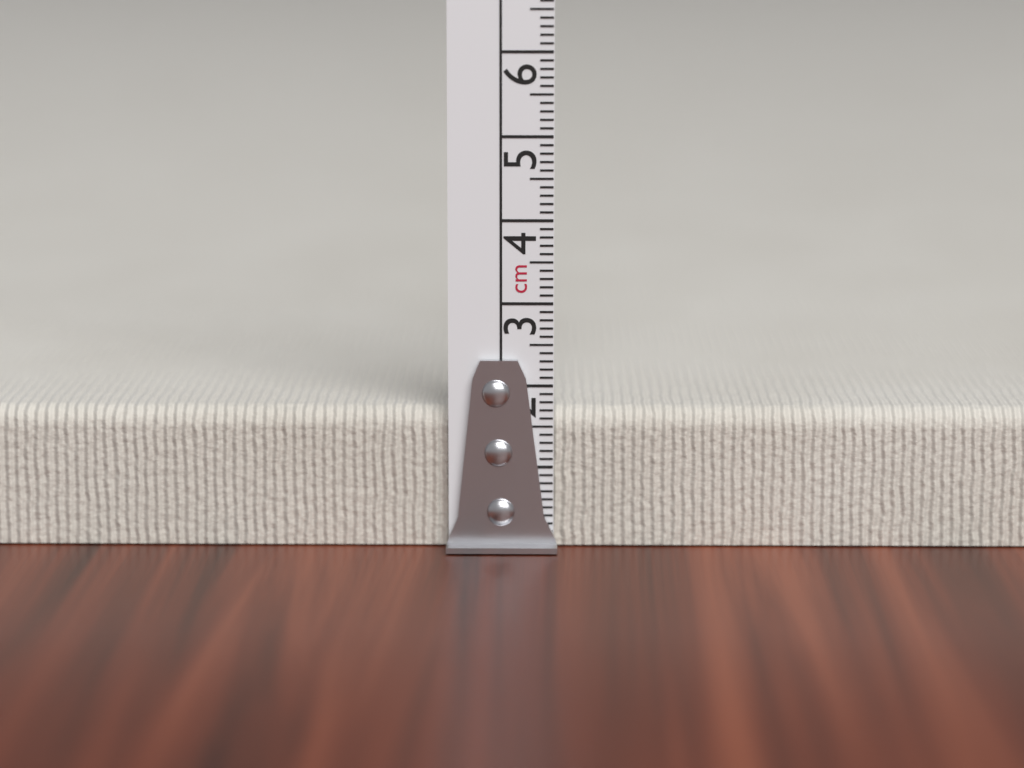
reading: 1.7 cm
